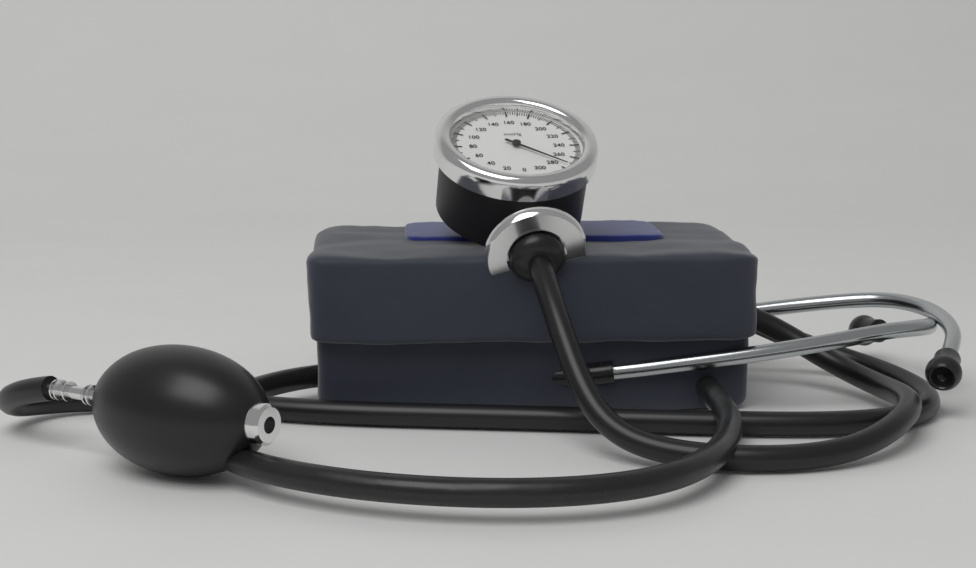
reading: 274 mmHg
